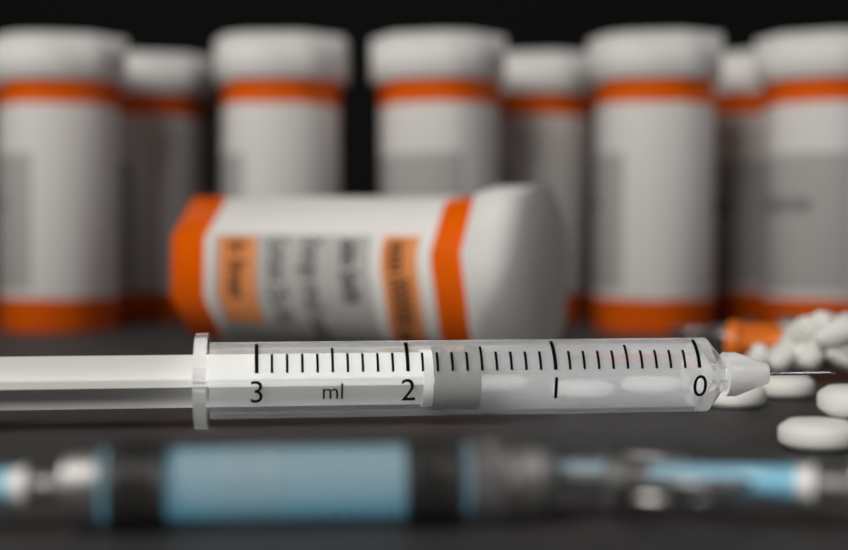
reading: 1.5 ml
